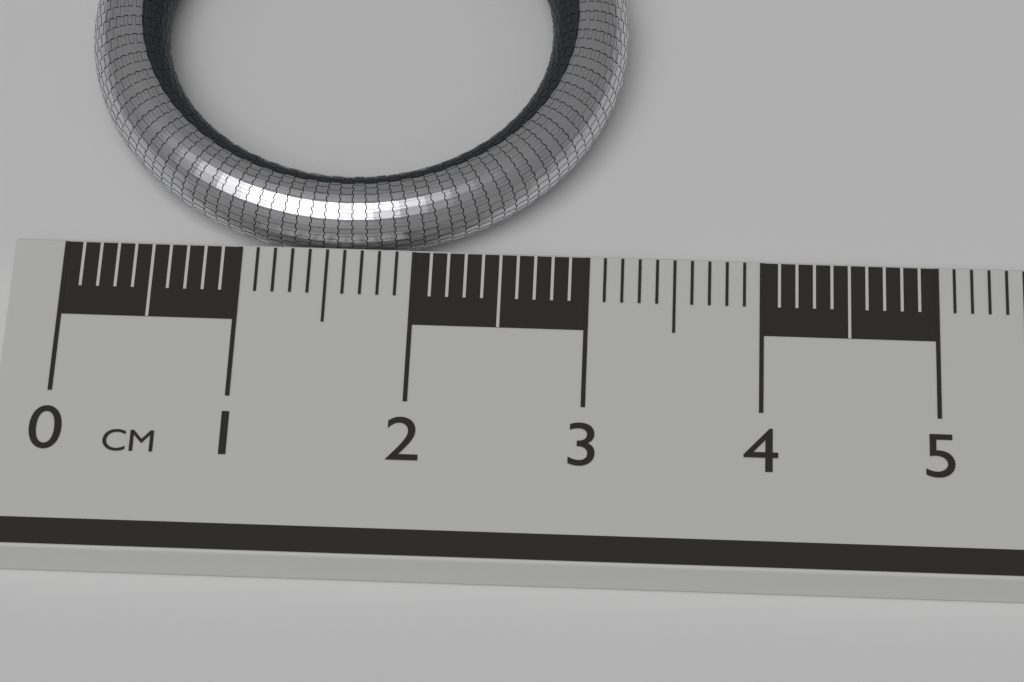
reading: 3.2 cm
